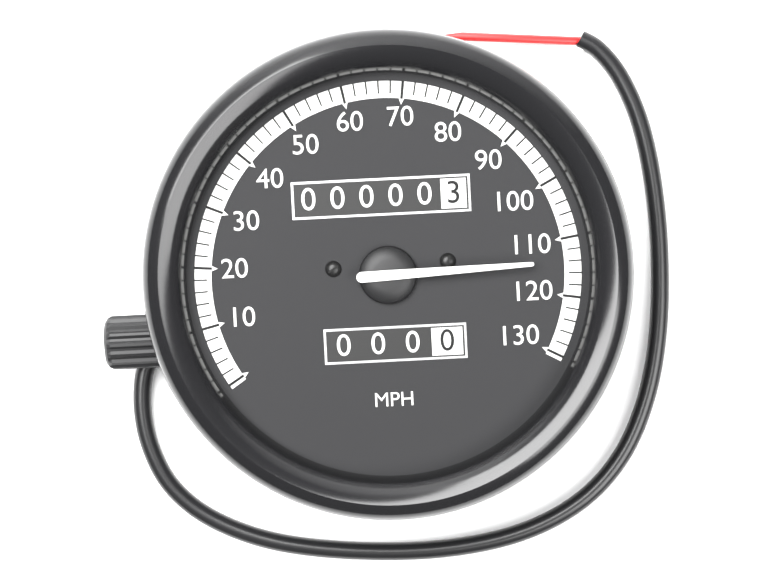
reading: 114 MPH
